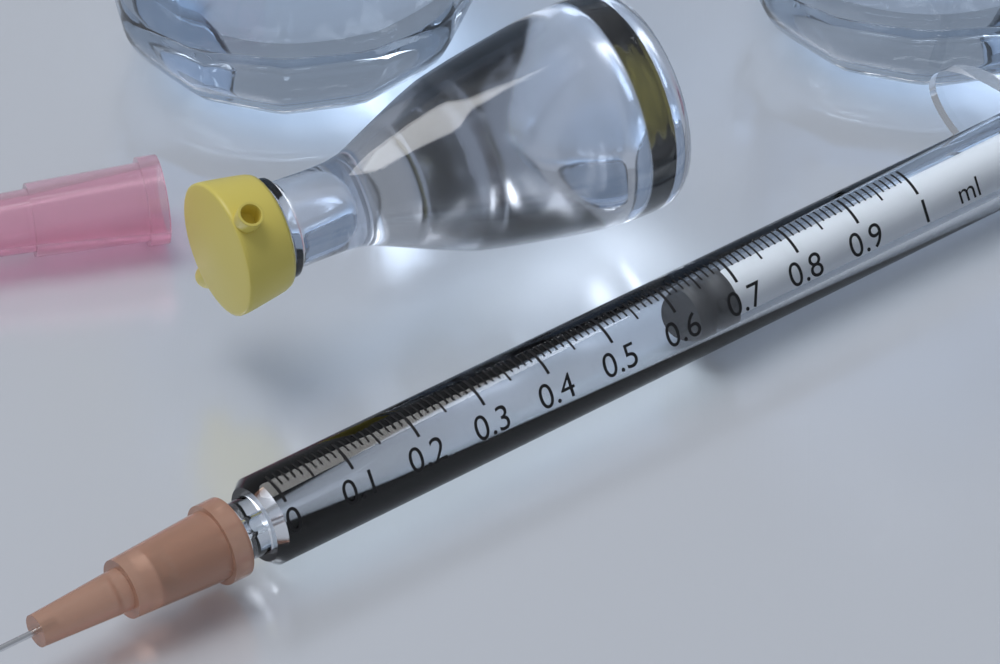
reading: 0.64 ml
